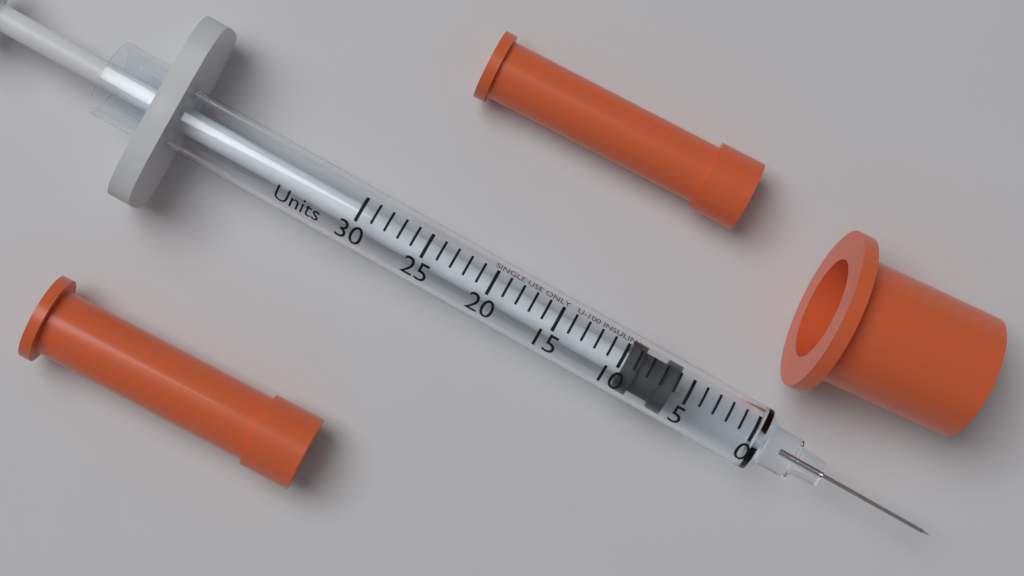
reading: 6 Units
